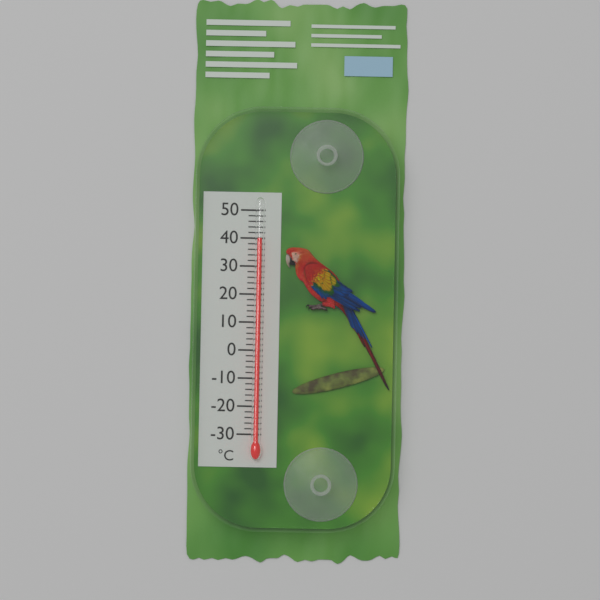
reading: 40 °C
